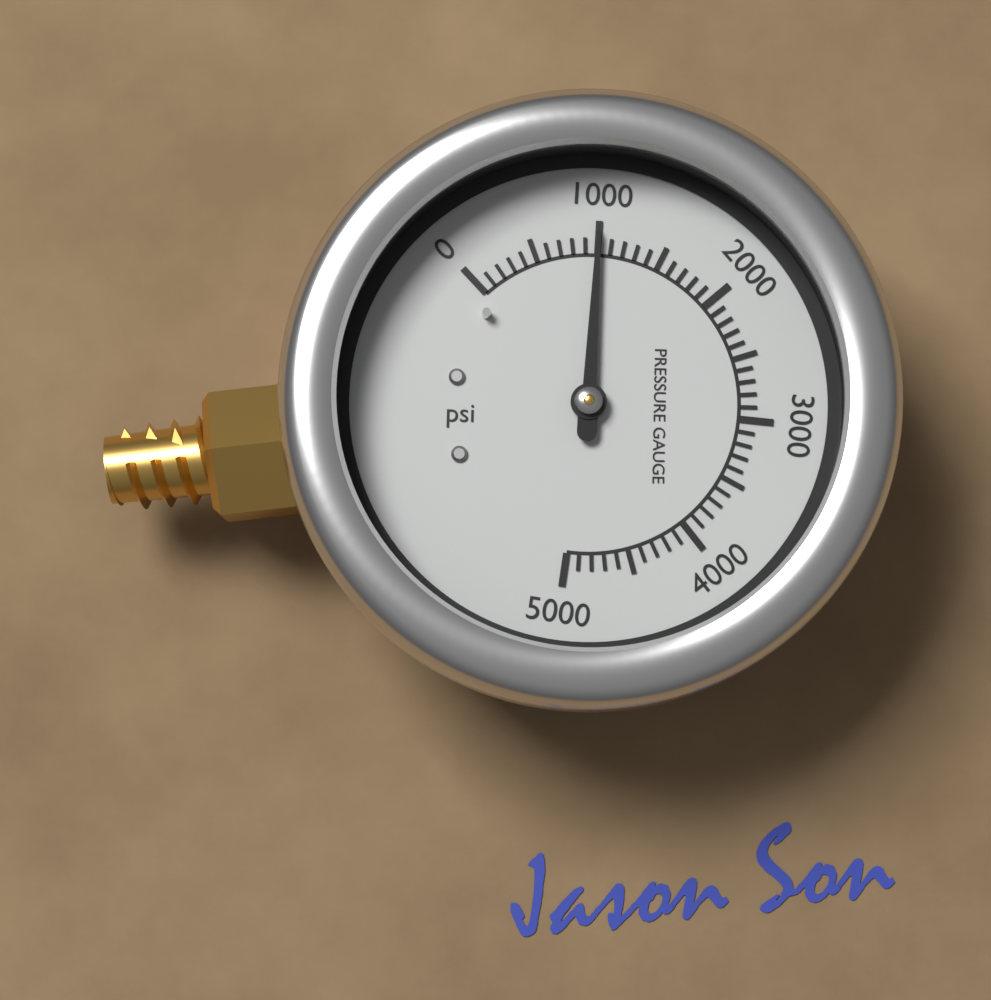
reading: 1000 psi
